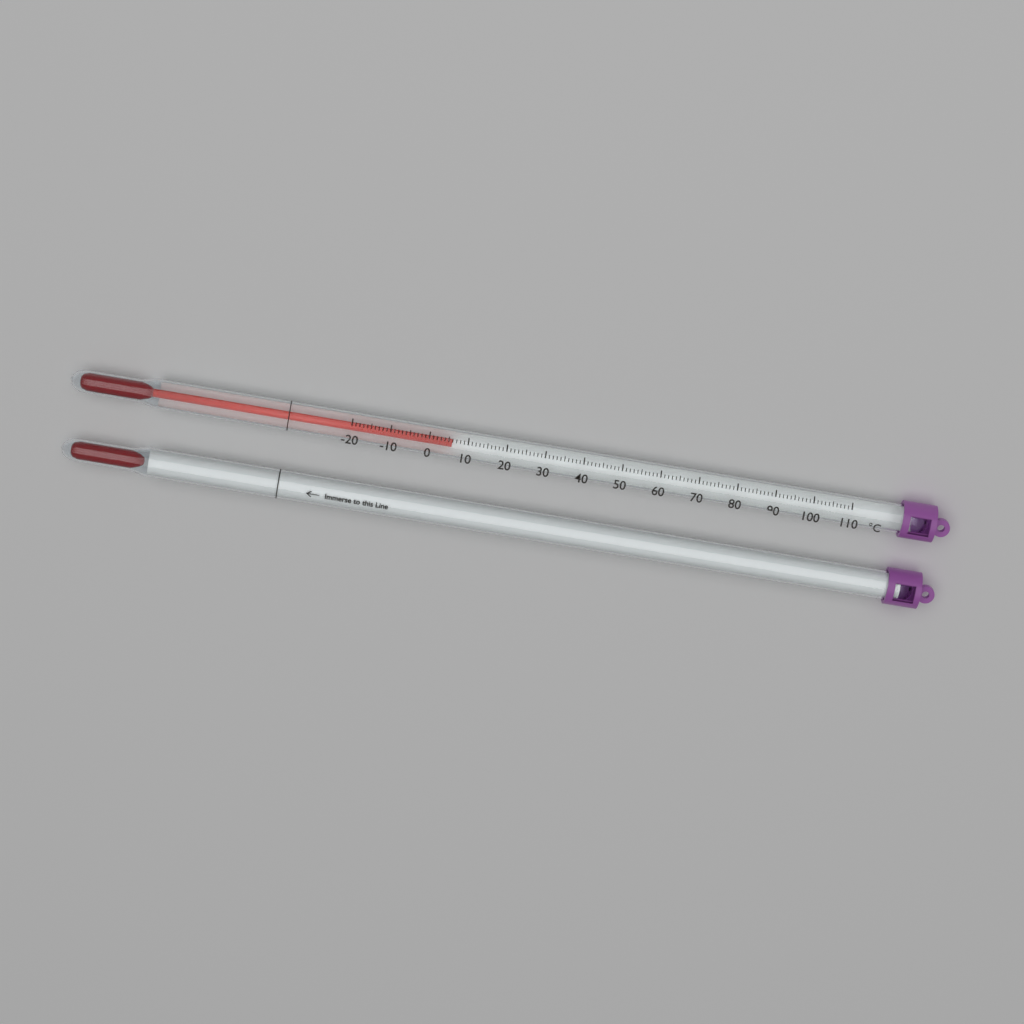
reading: 6 °C
